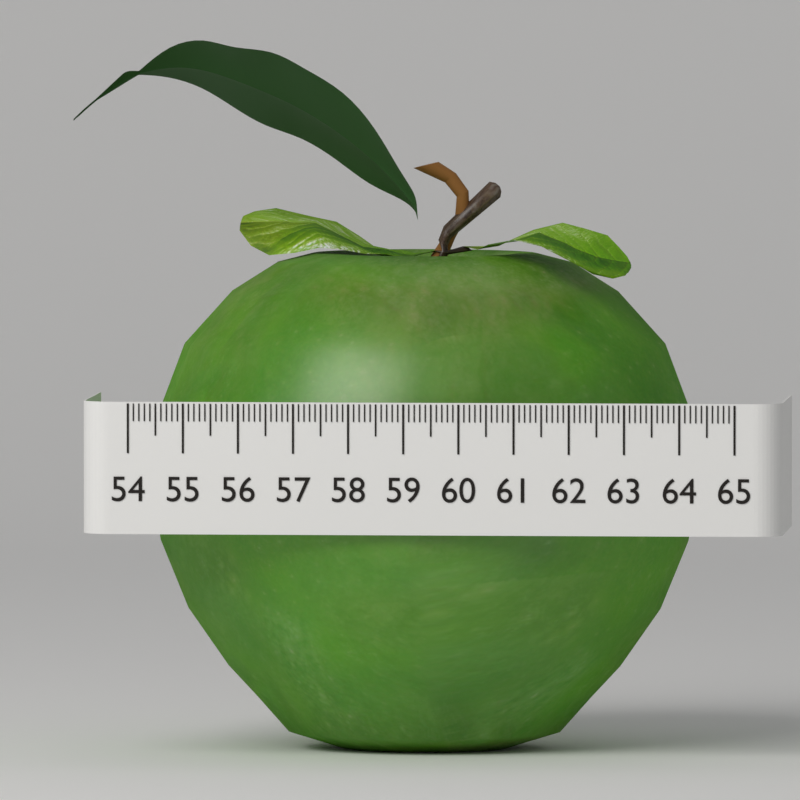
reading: 64.1 (no unit)
